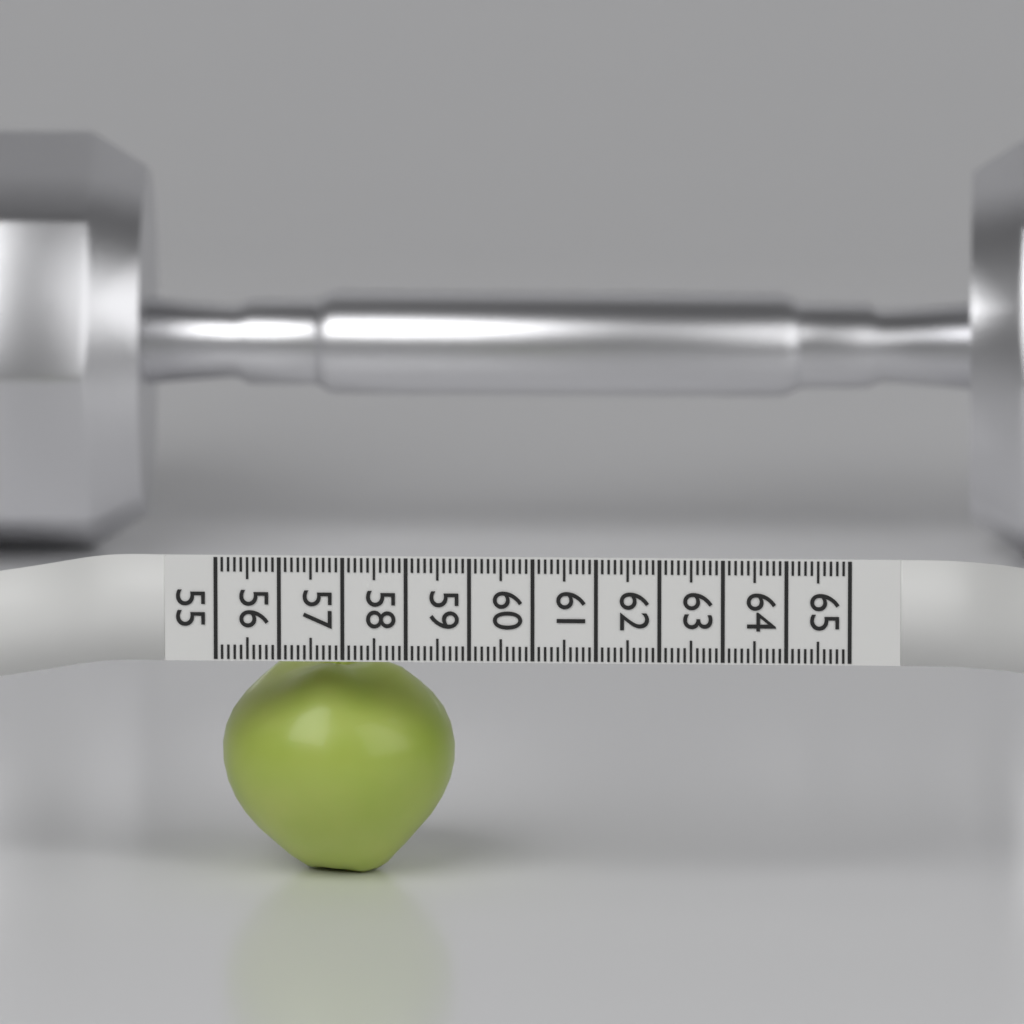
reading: 58.7 (no unit)
